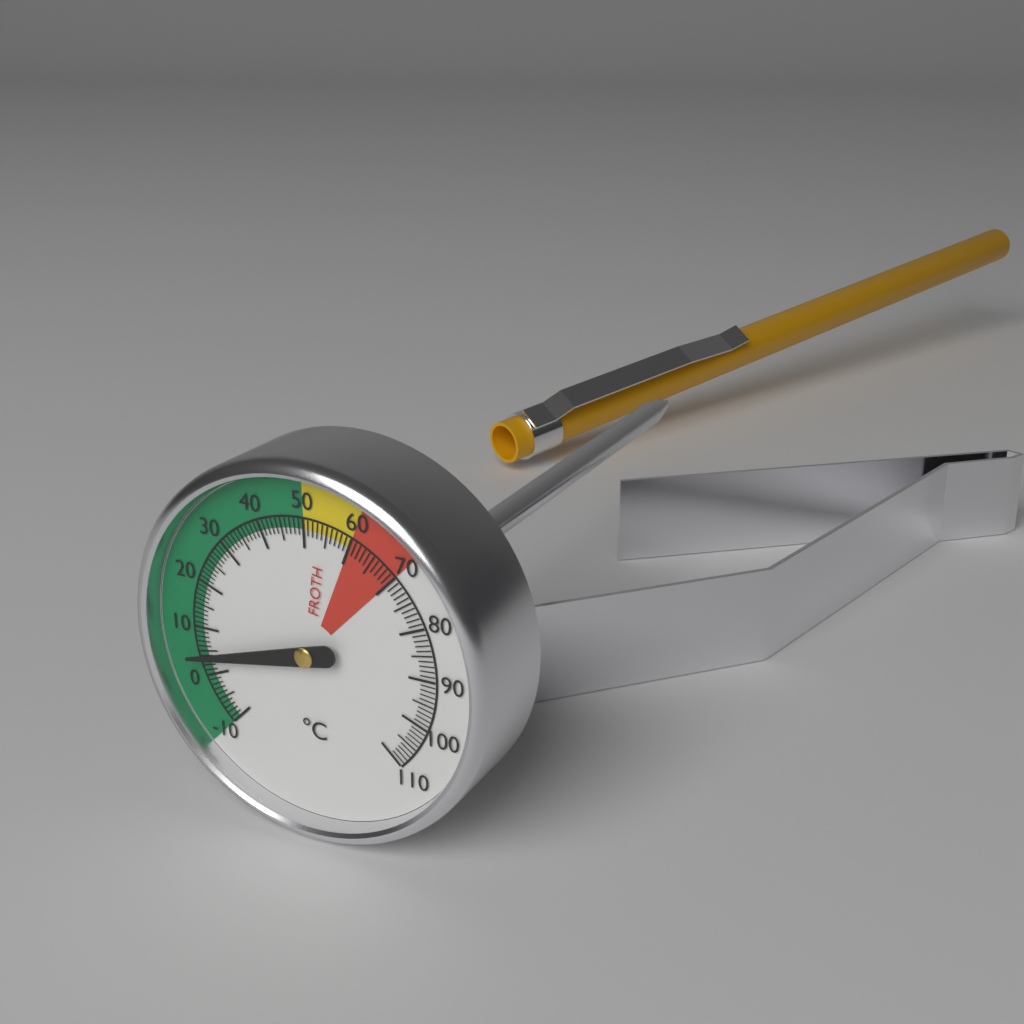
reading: 4 °C
